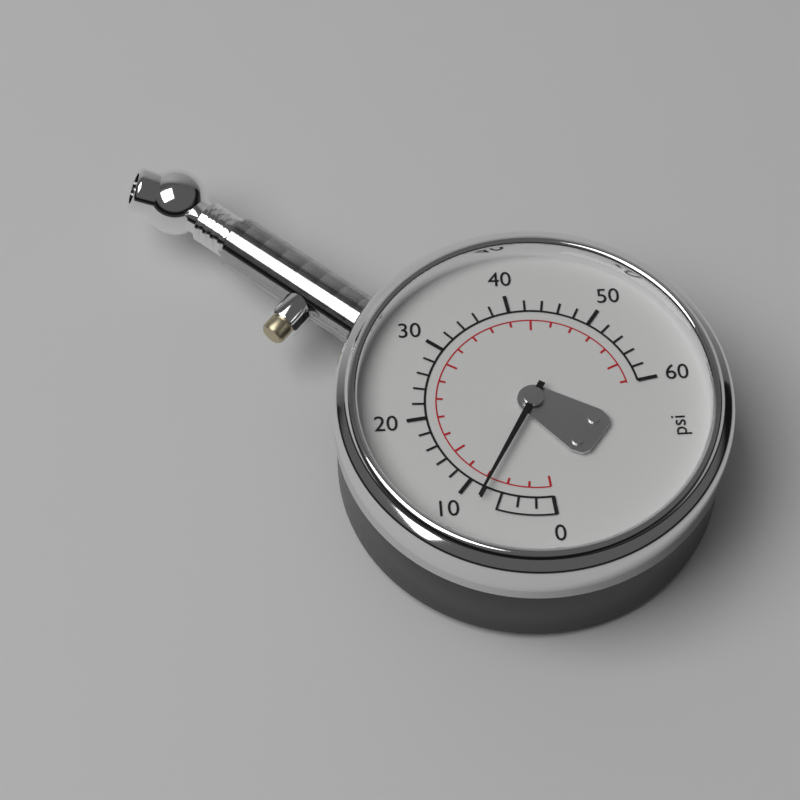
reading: 8 psi
